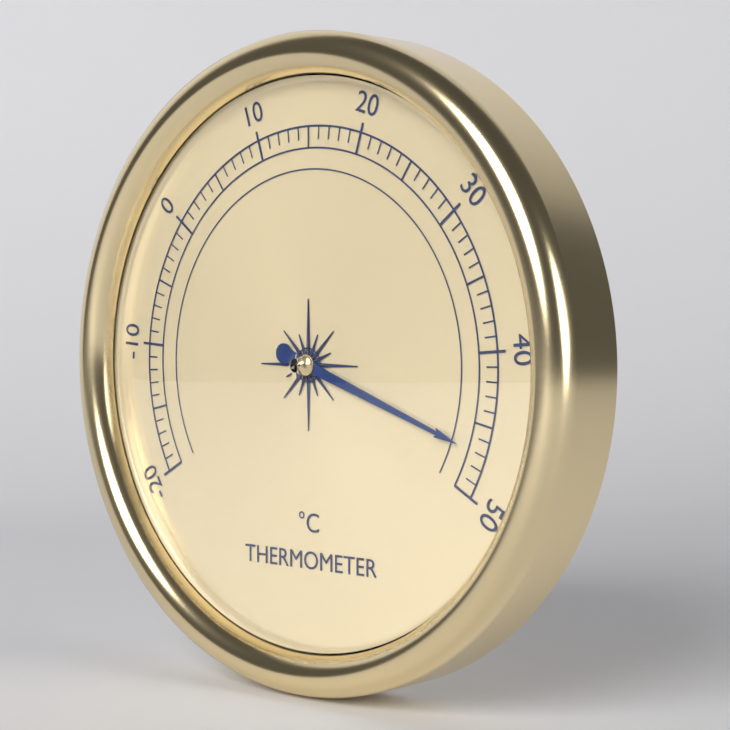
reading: 47 °C
